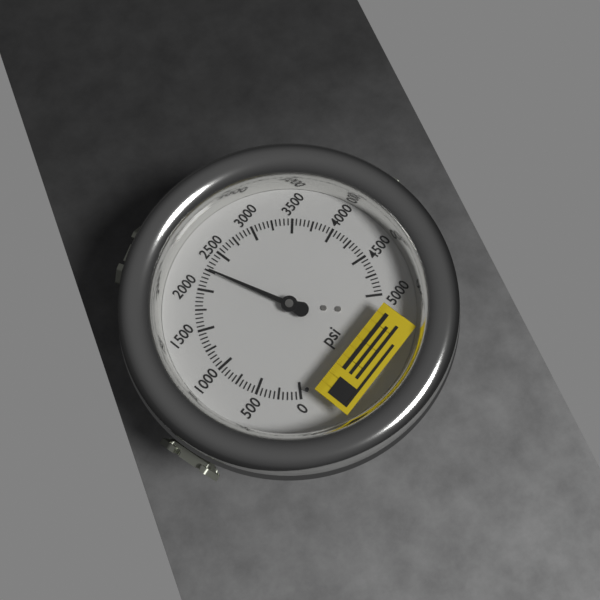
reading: 2250 psi
